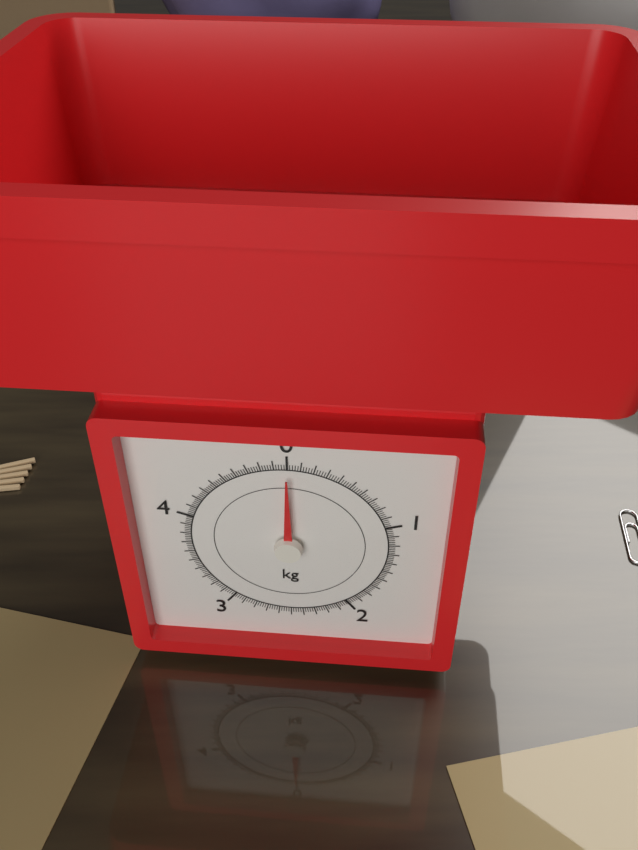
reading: 0.00 kg
